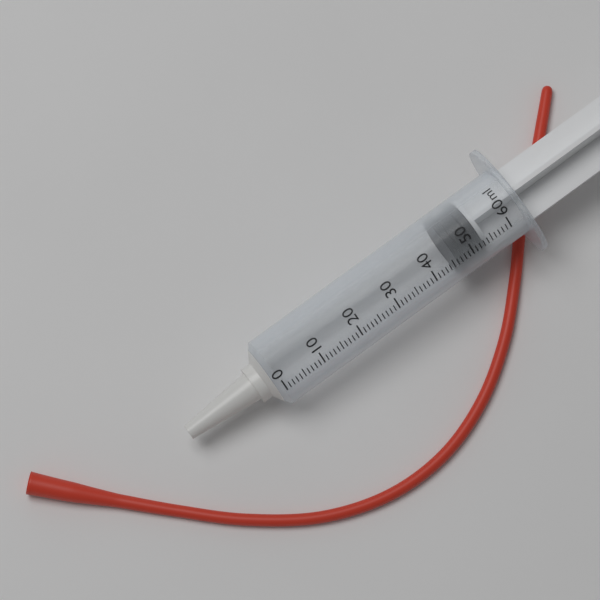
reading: 46 ml
